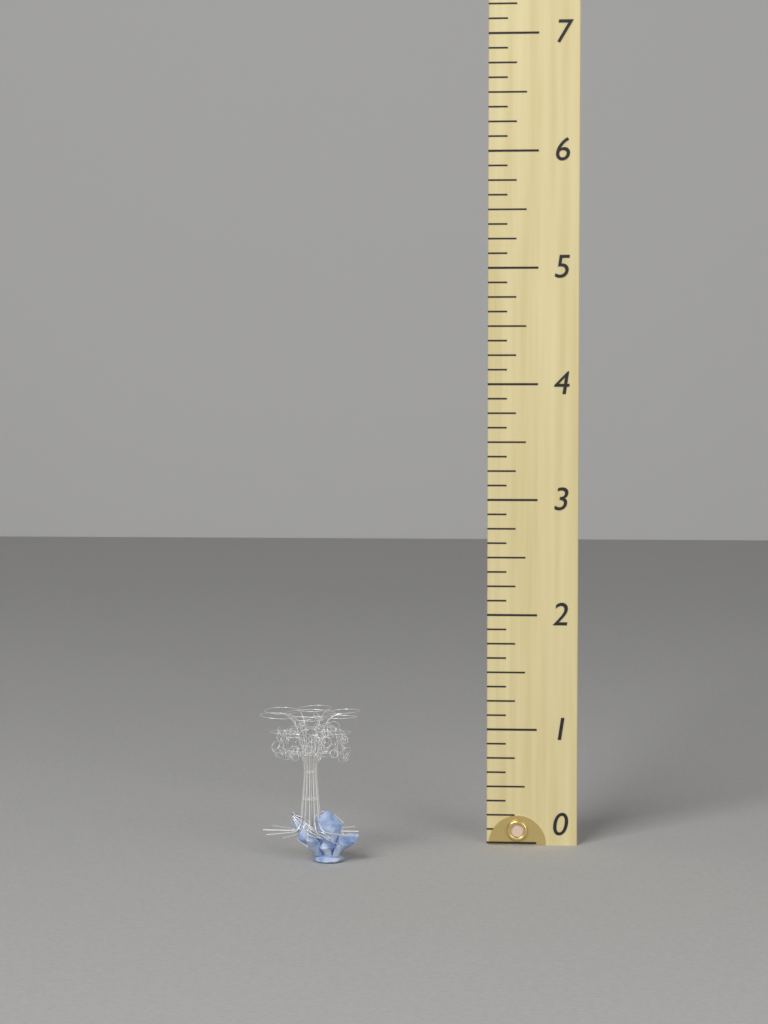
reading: 1.250 (no unit)
